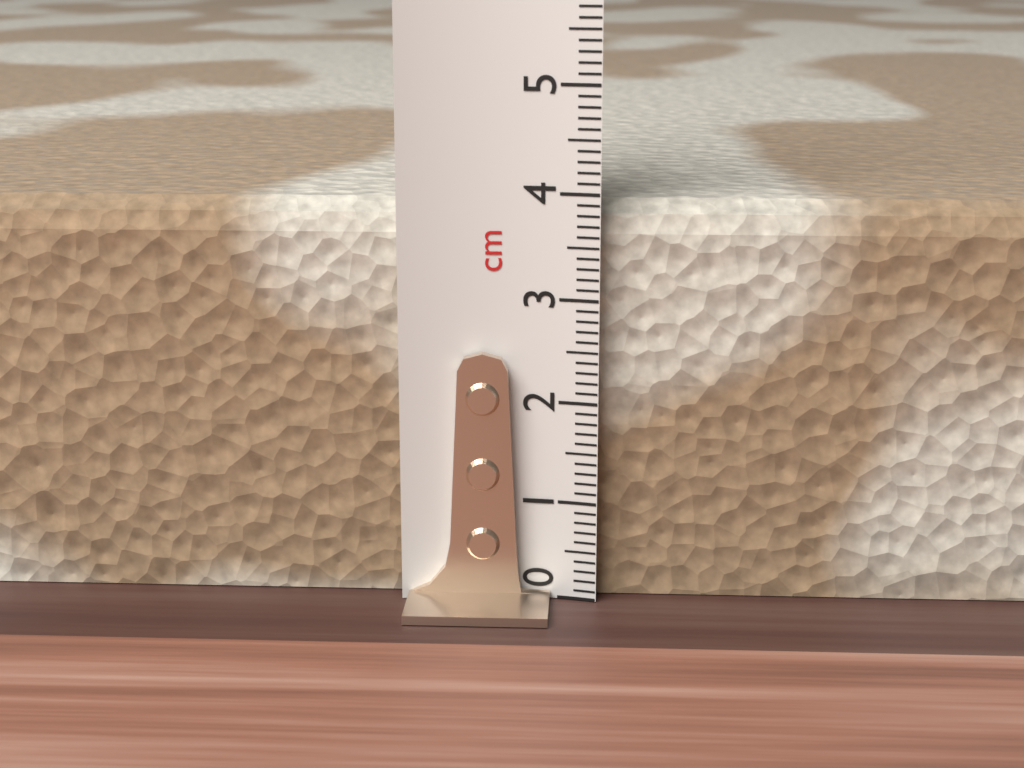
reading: 3.9 cm
